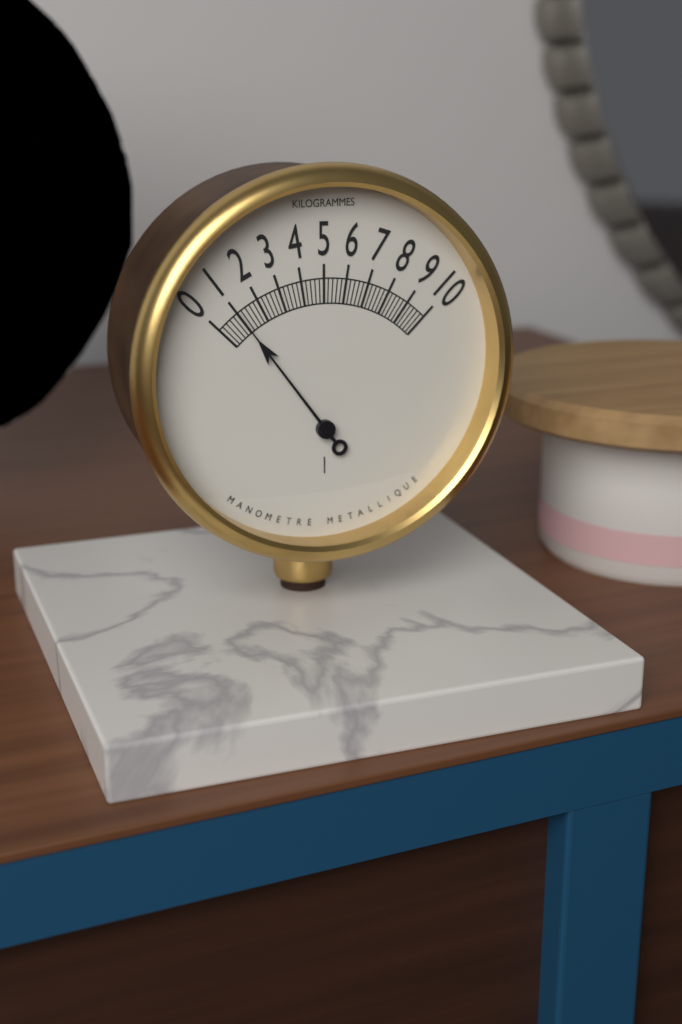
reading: 1.0 kg
